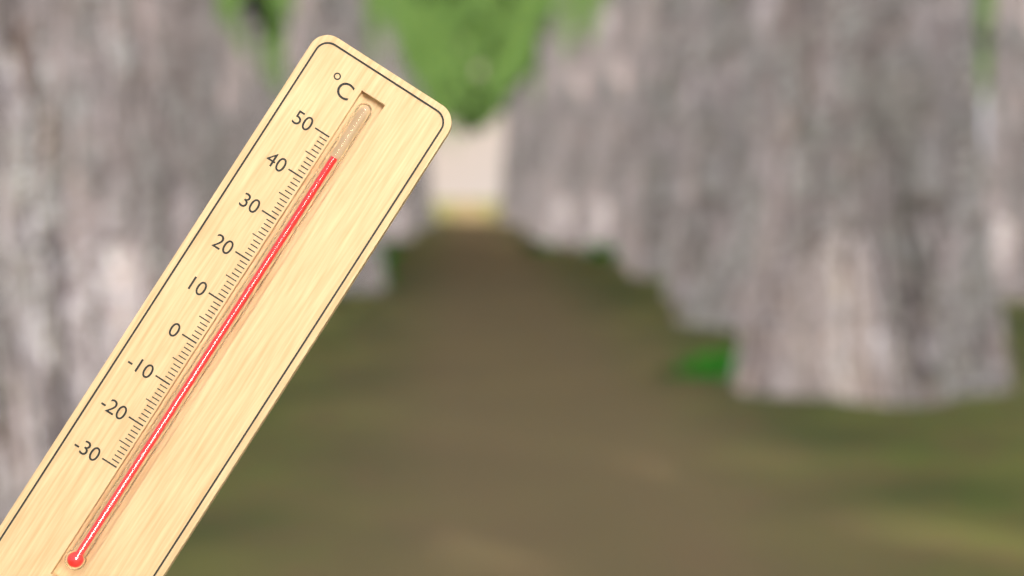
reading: 47 °C
